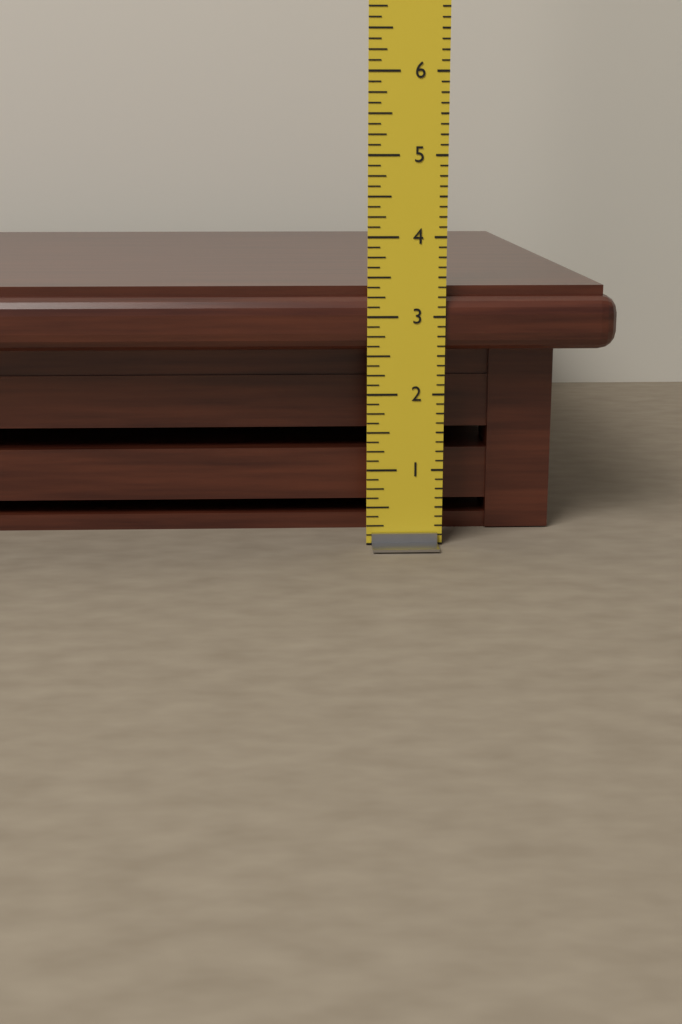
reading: 3.375 in
